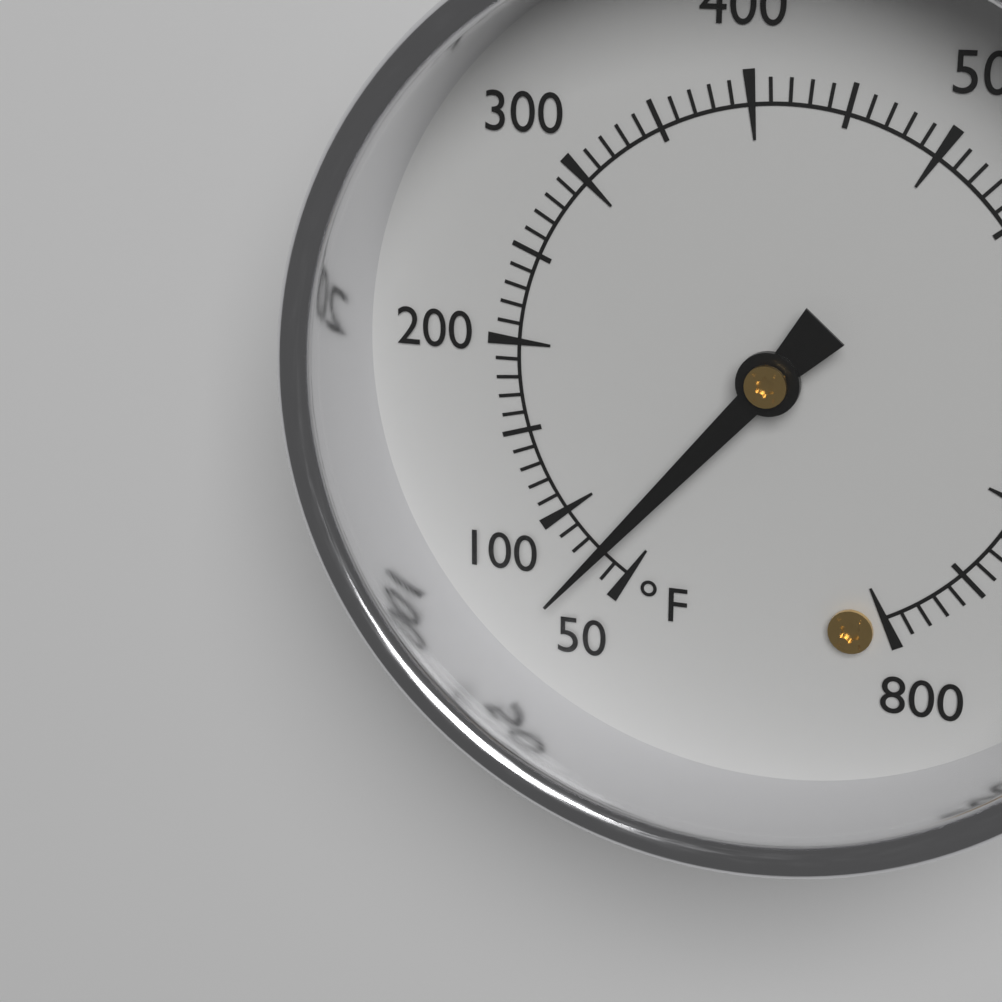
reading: 70 °F
